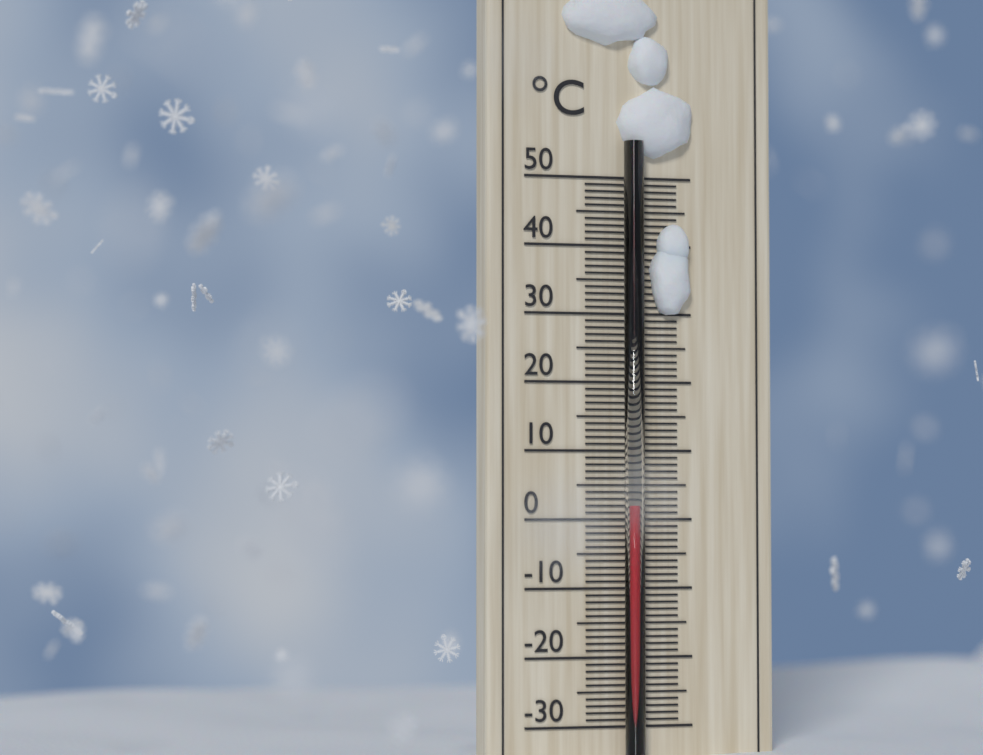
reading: 2 °C
